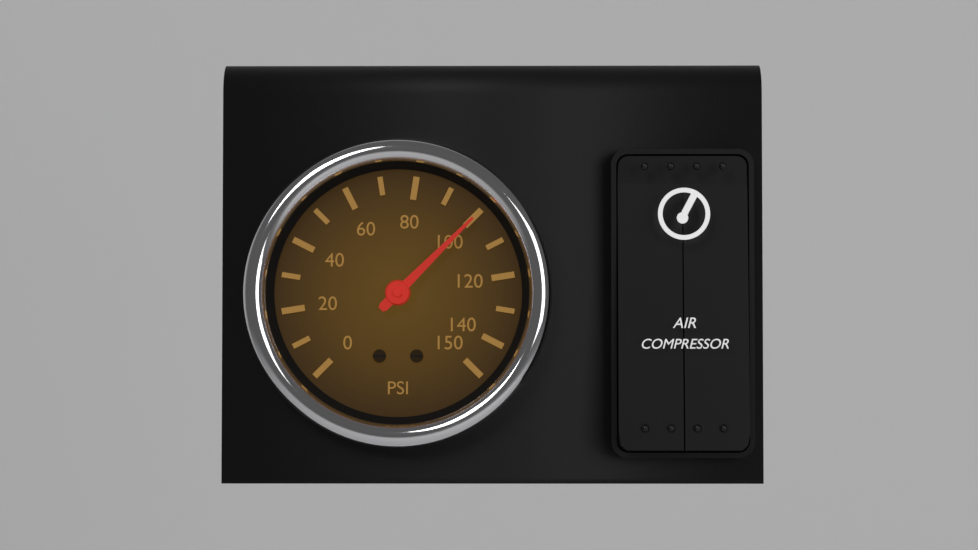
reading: 100 psi
